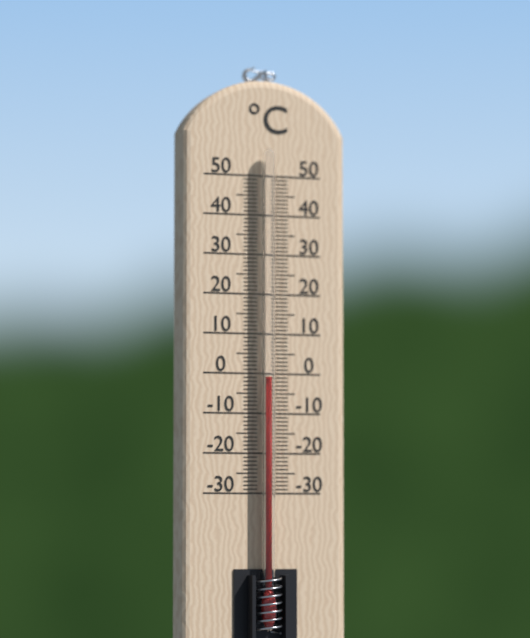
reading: -1 °C
